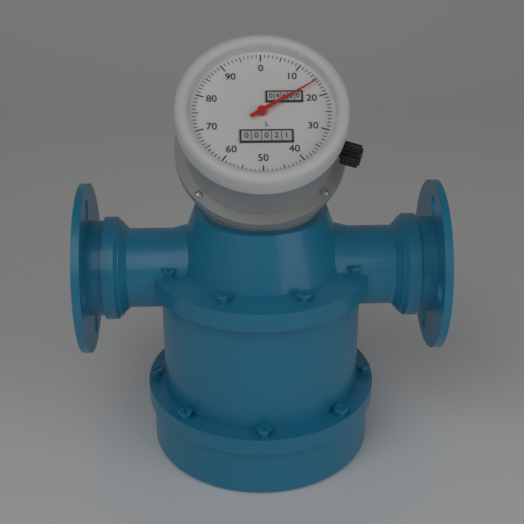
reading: 16 L
